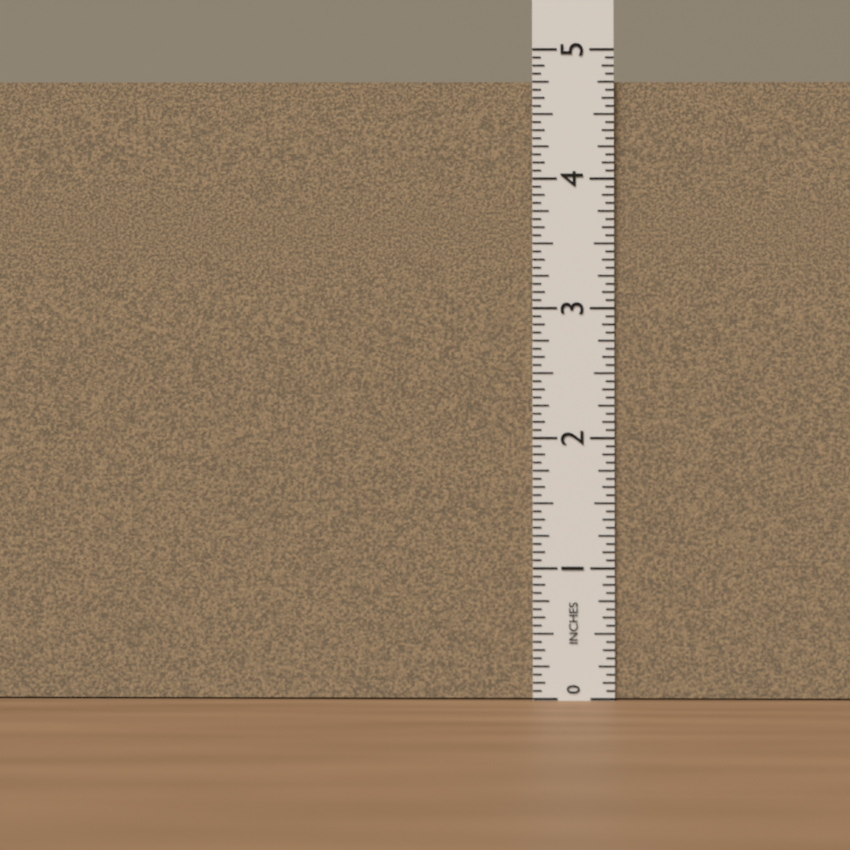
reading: 4.7500 in
